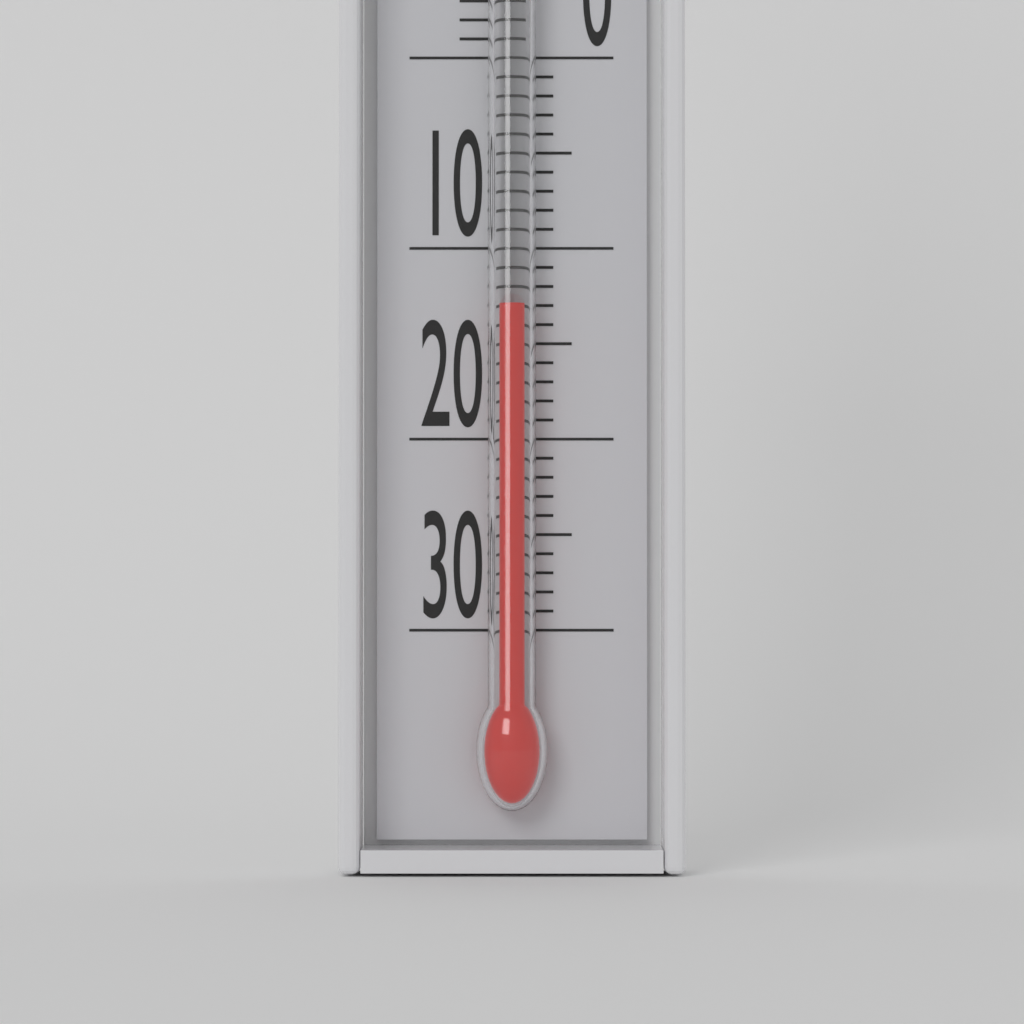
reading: -13 °C
